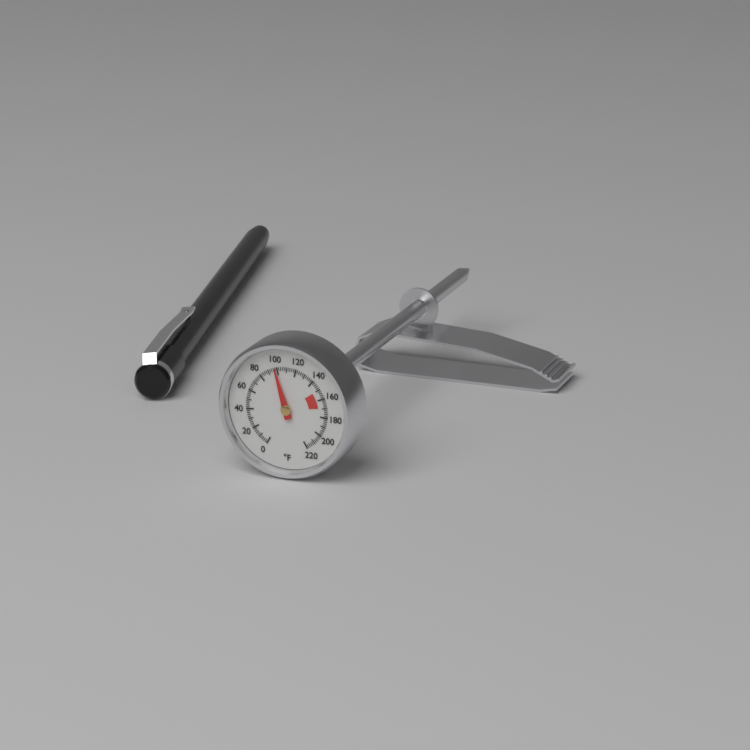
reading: 98 °F
